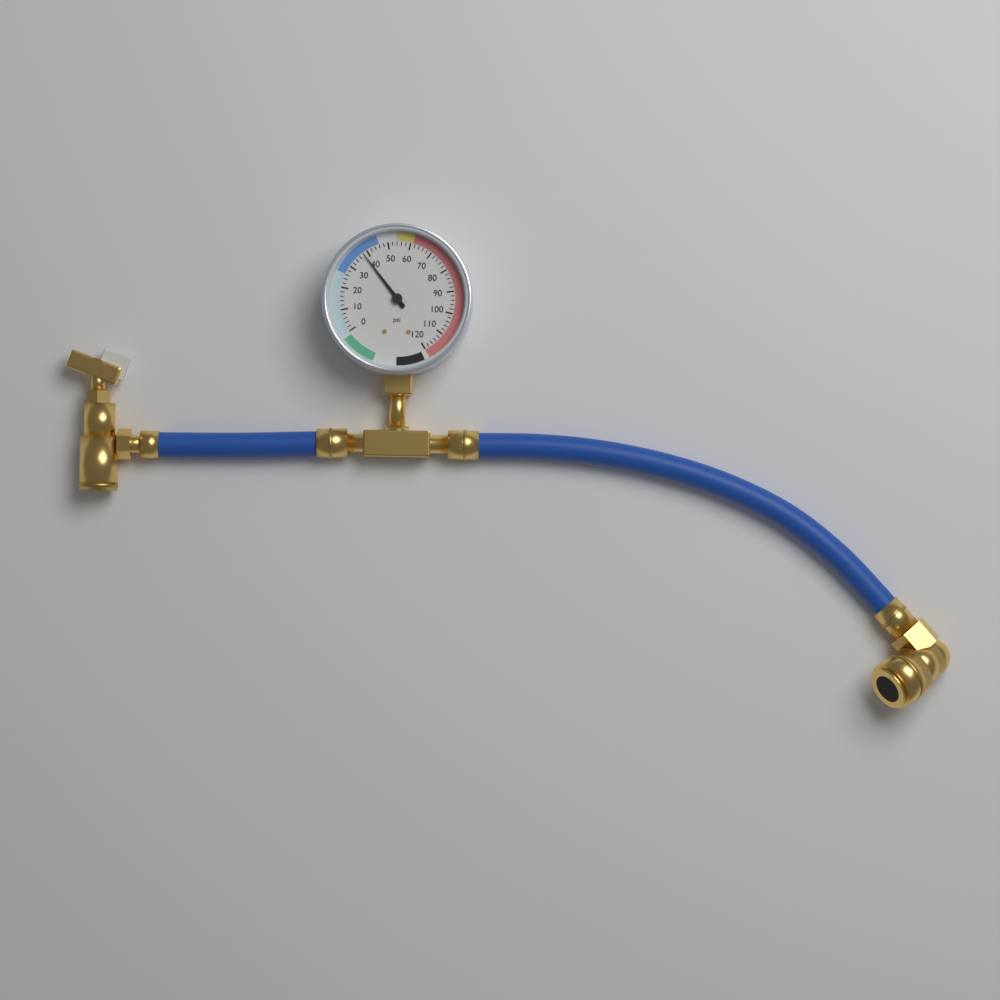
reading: 38 psi
